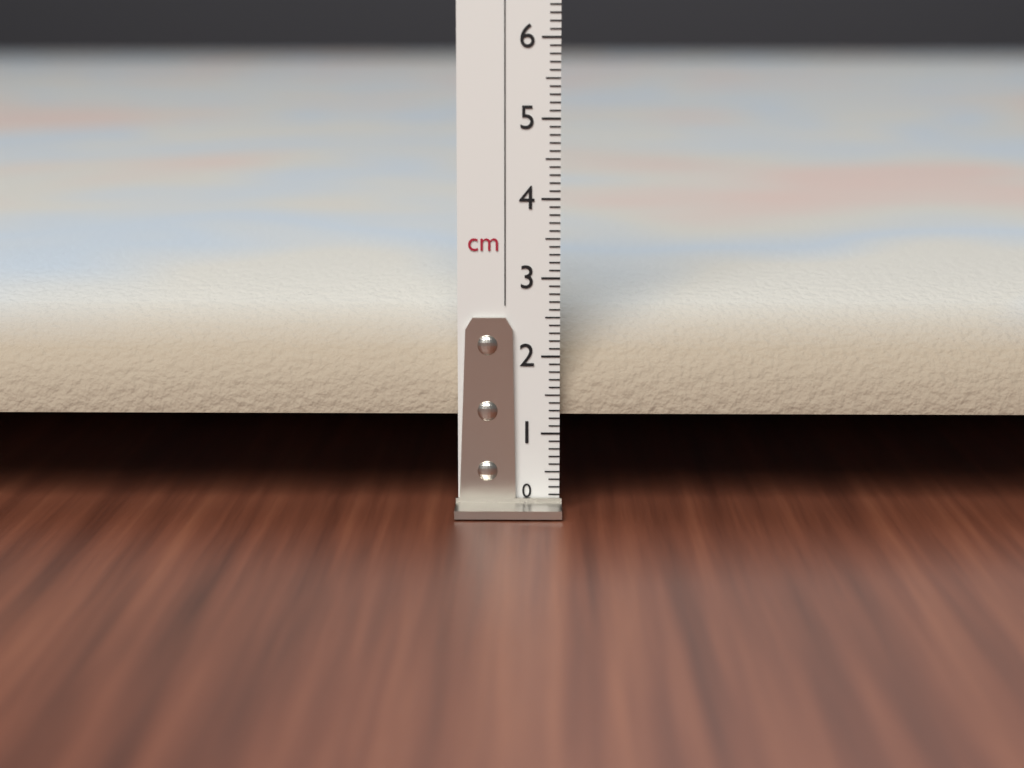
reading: 3.0 cm
